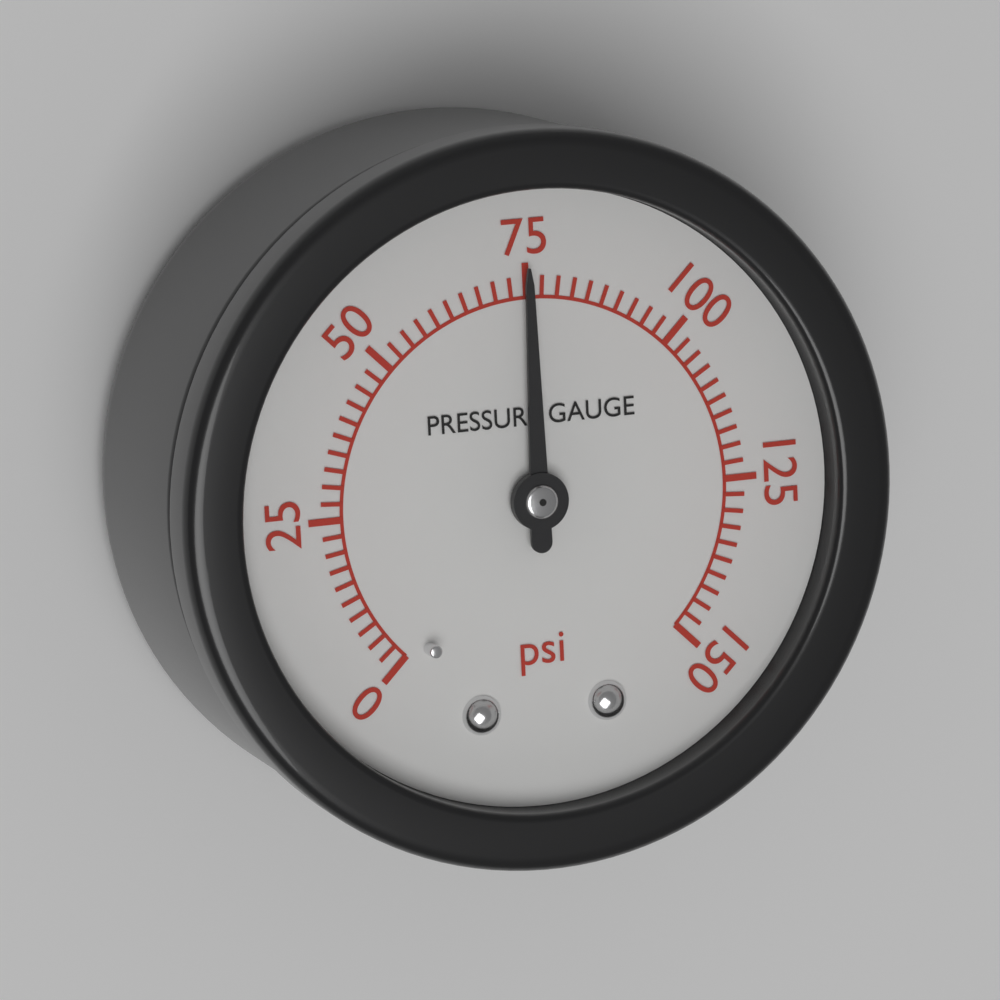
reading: 75.0 psi
